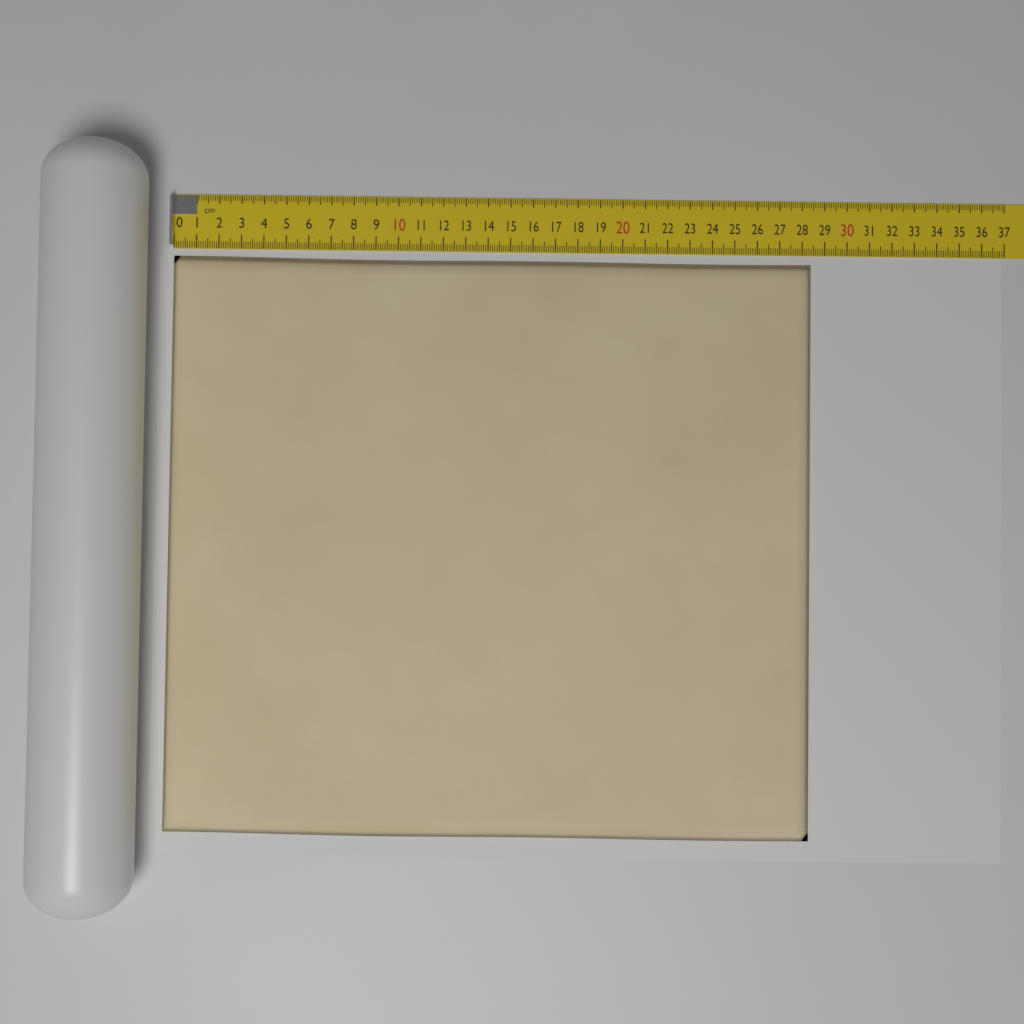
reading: 28.4 cm
